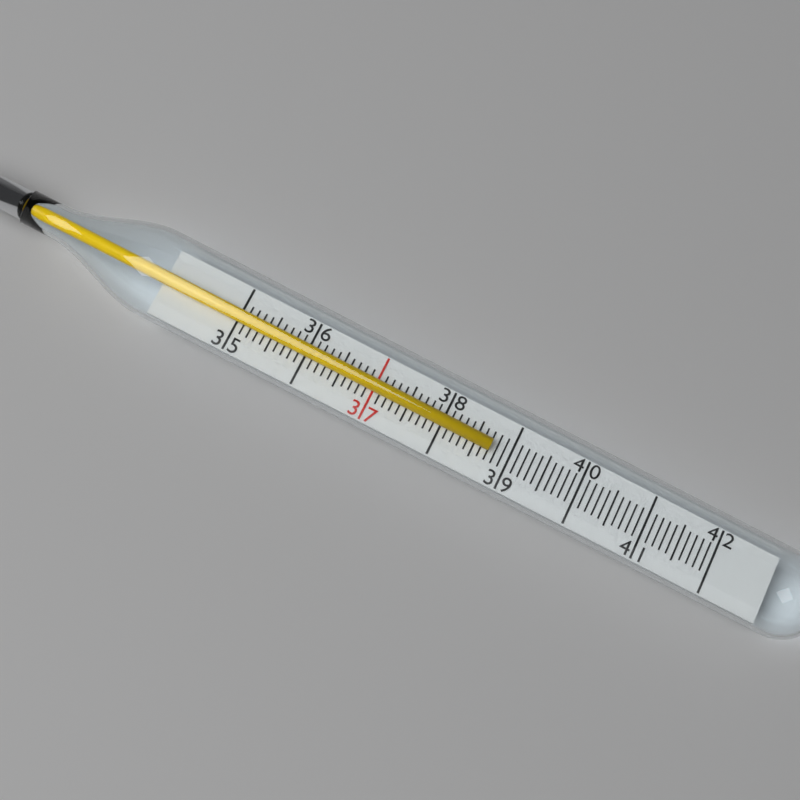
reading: 38.7 (no unit)
